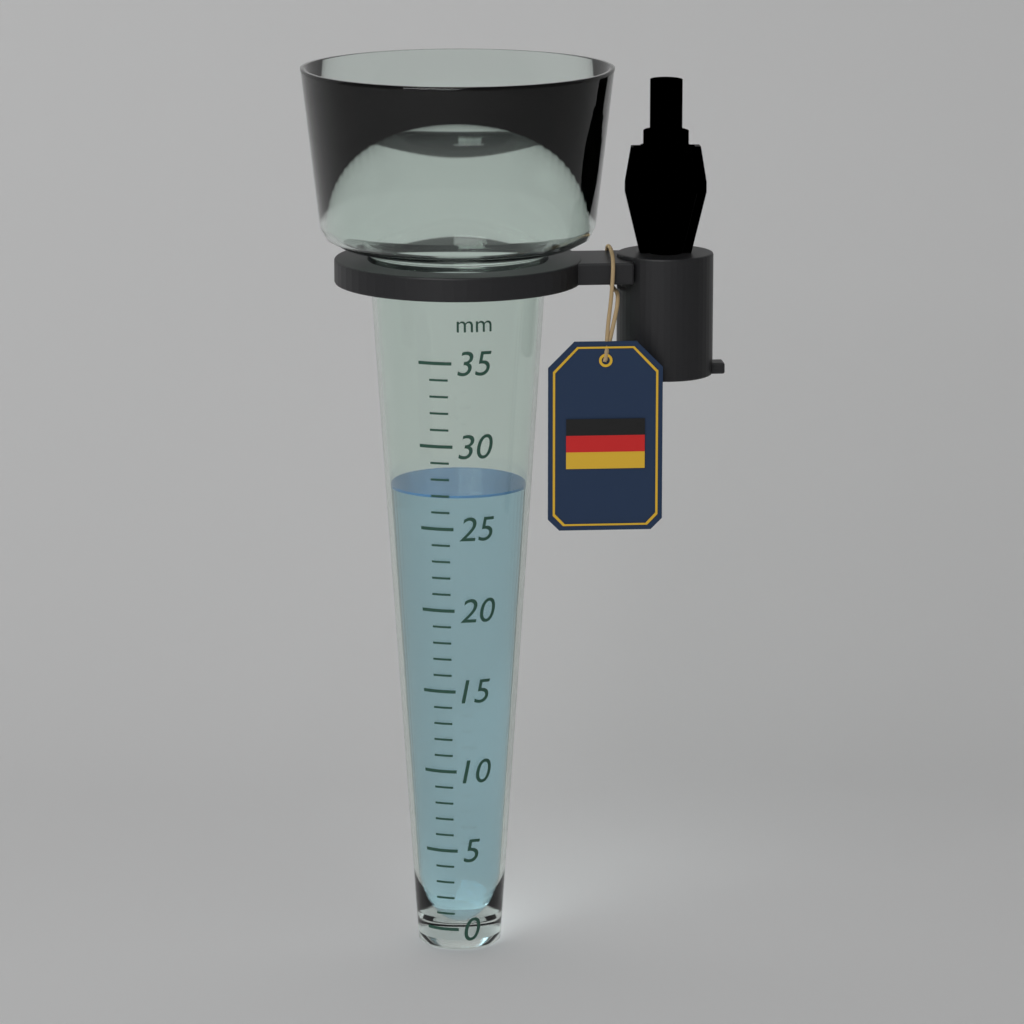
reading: 27 mm
